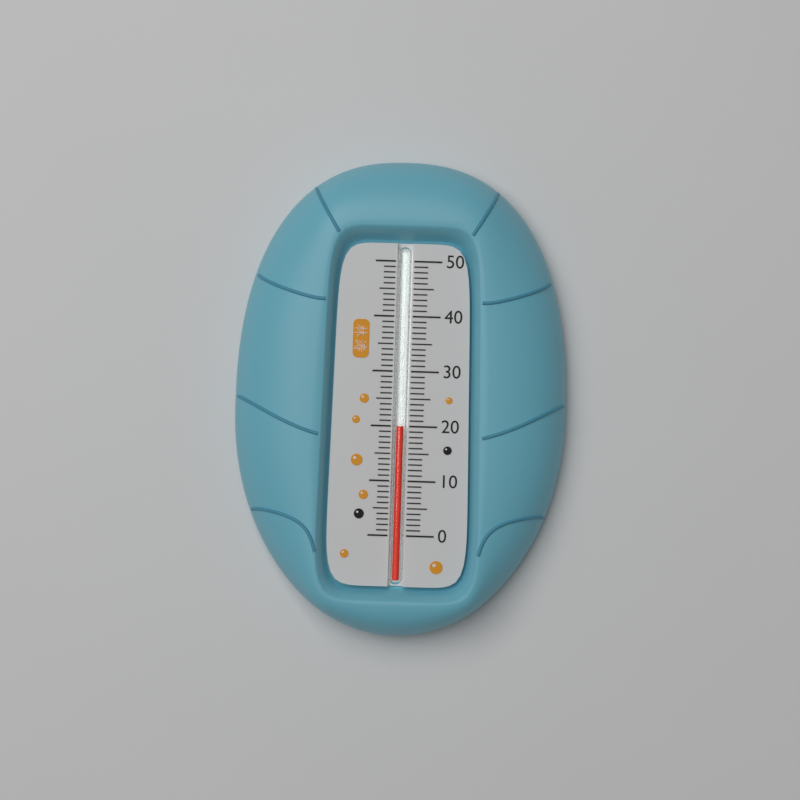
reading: 20 (no unit)
